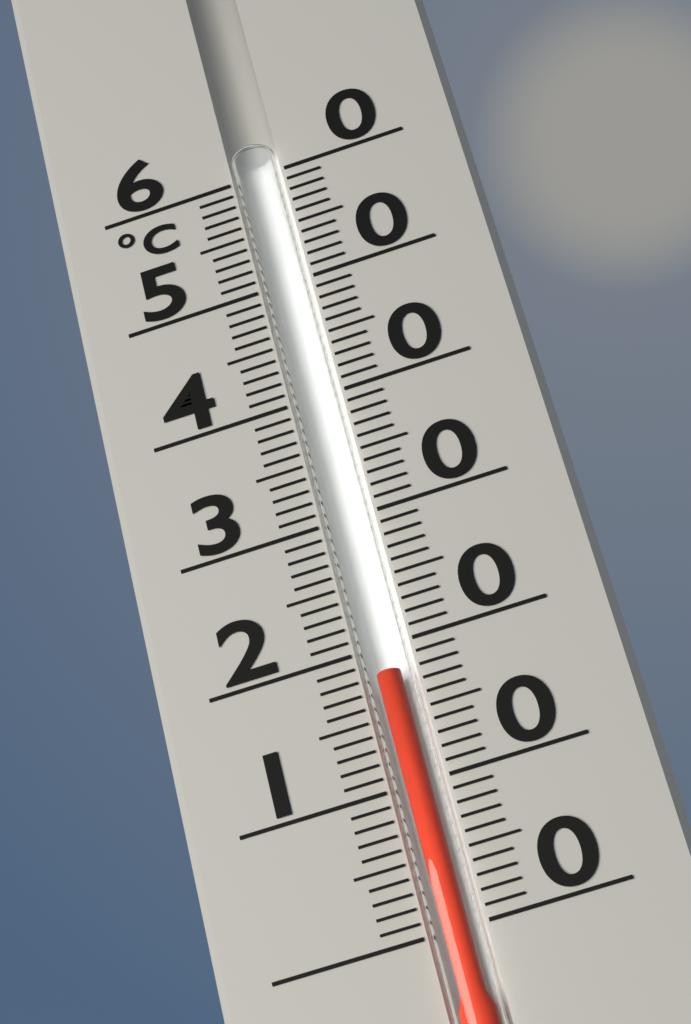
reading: 18 °C
